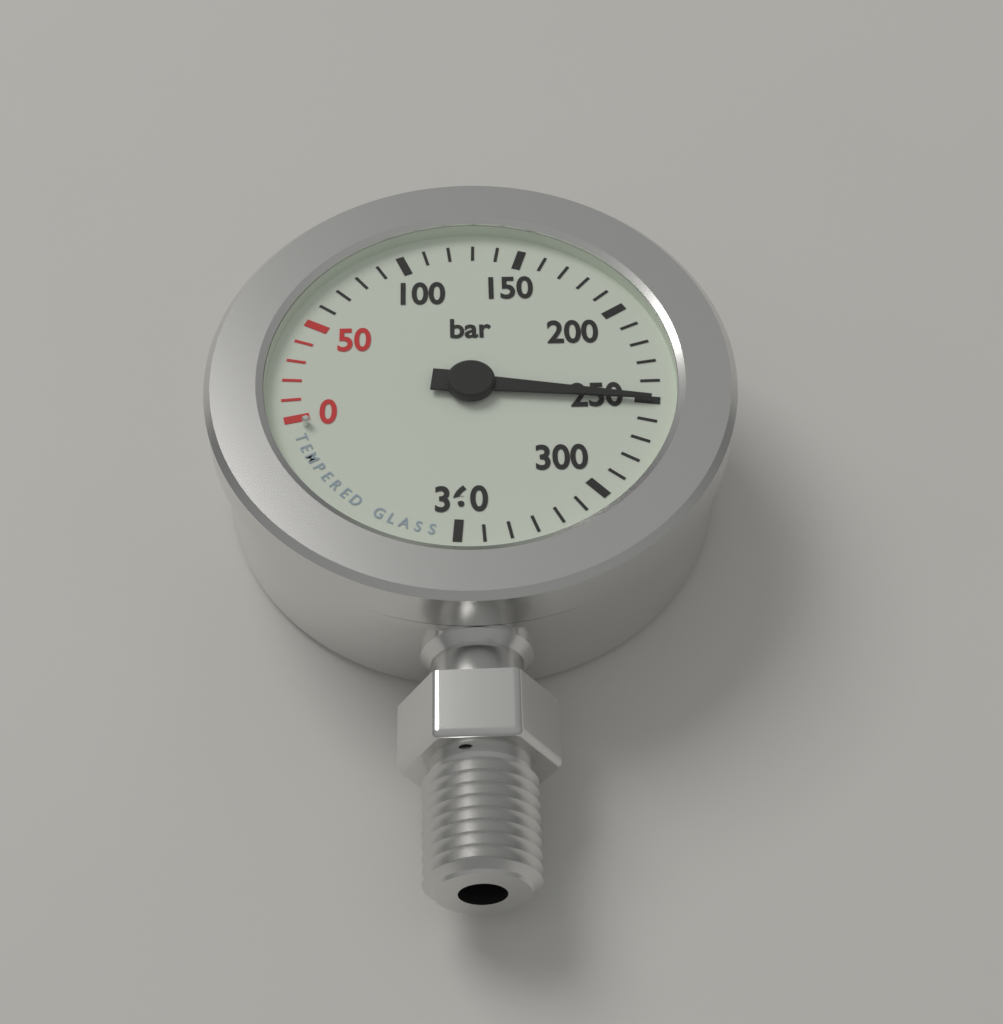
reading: 250 bar
